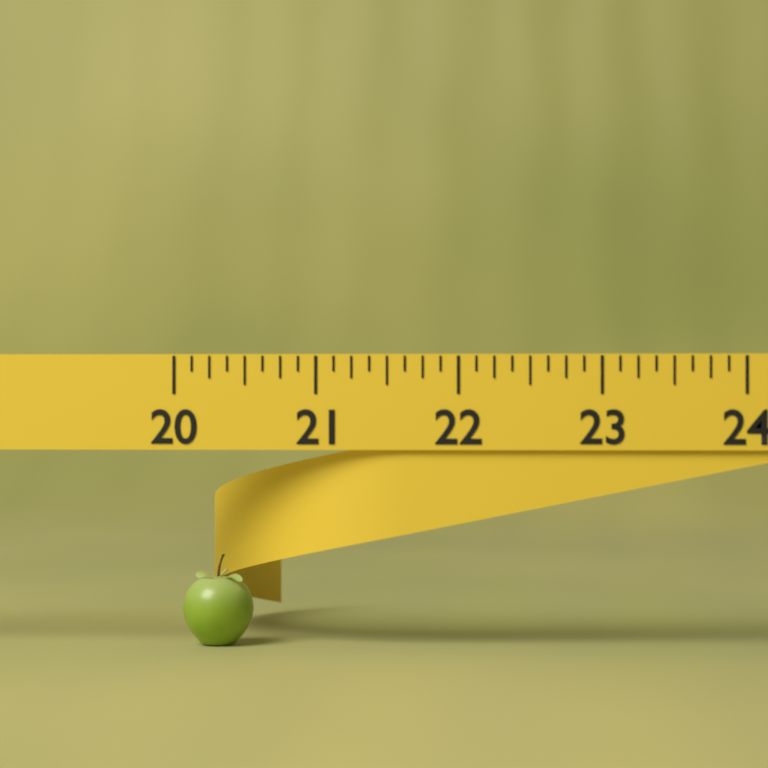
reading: 20.500 (no unit)
